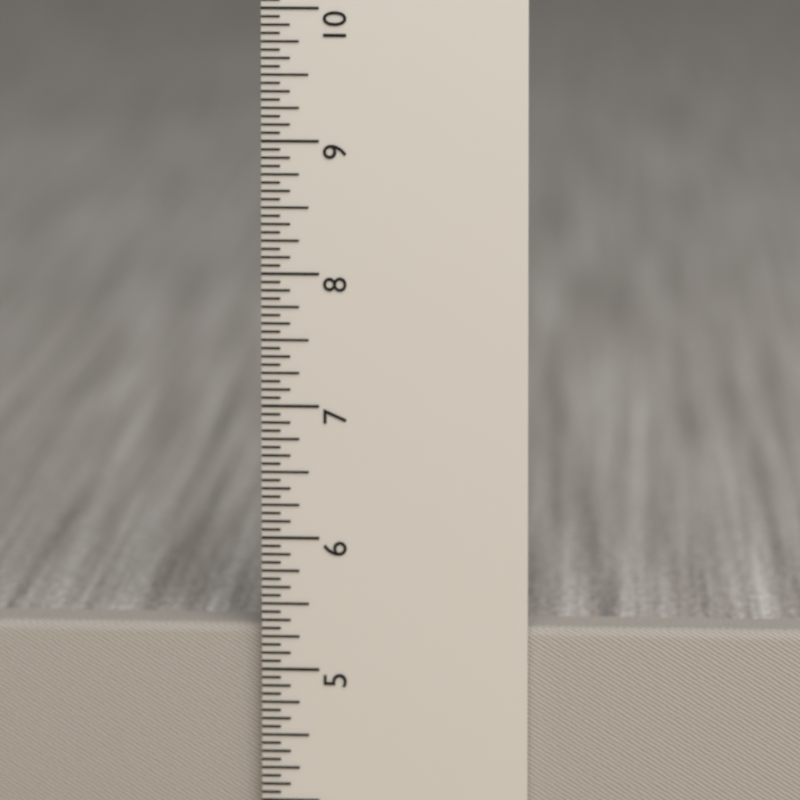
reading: 5.3125 in
